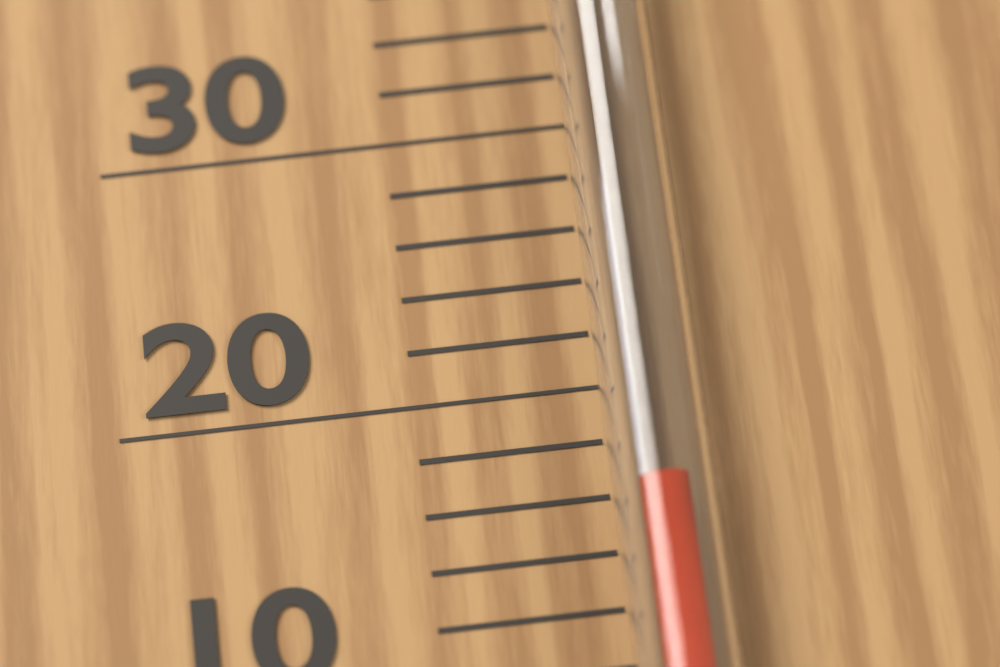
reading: 16 °C
